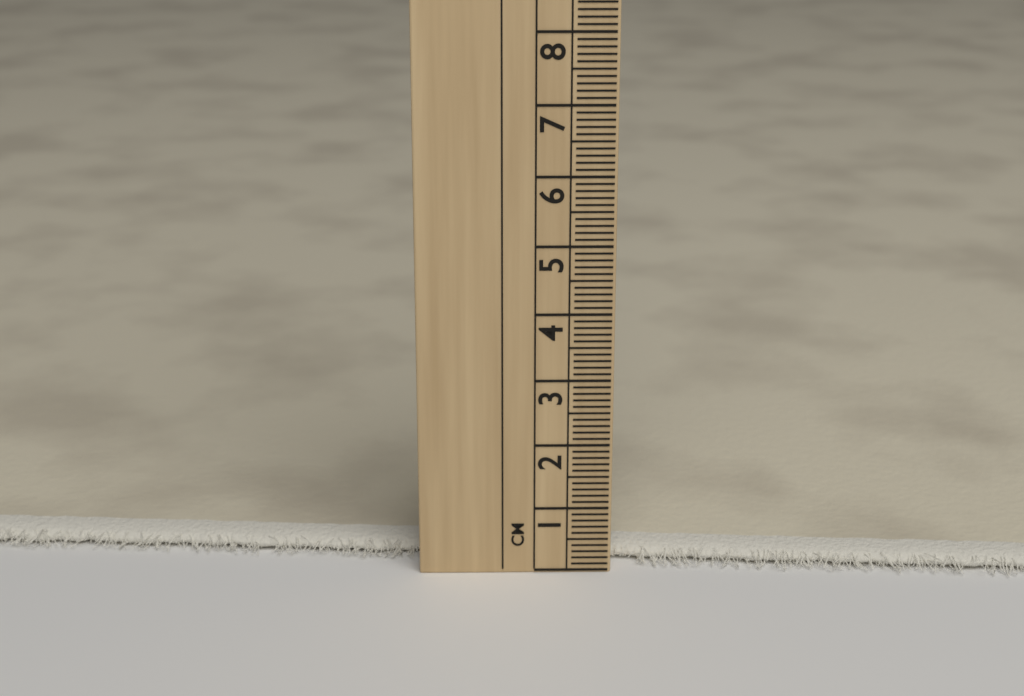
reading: 0.2 cm
